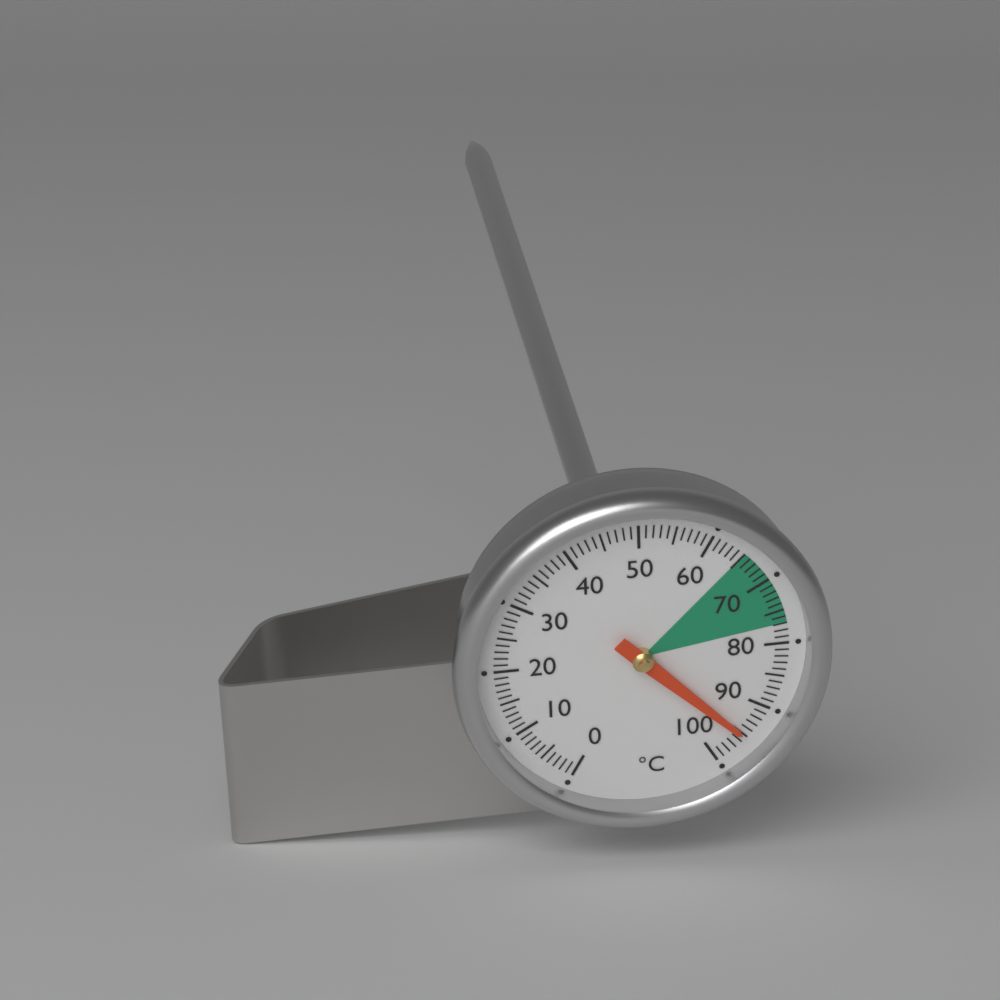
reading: 95 °C
